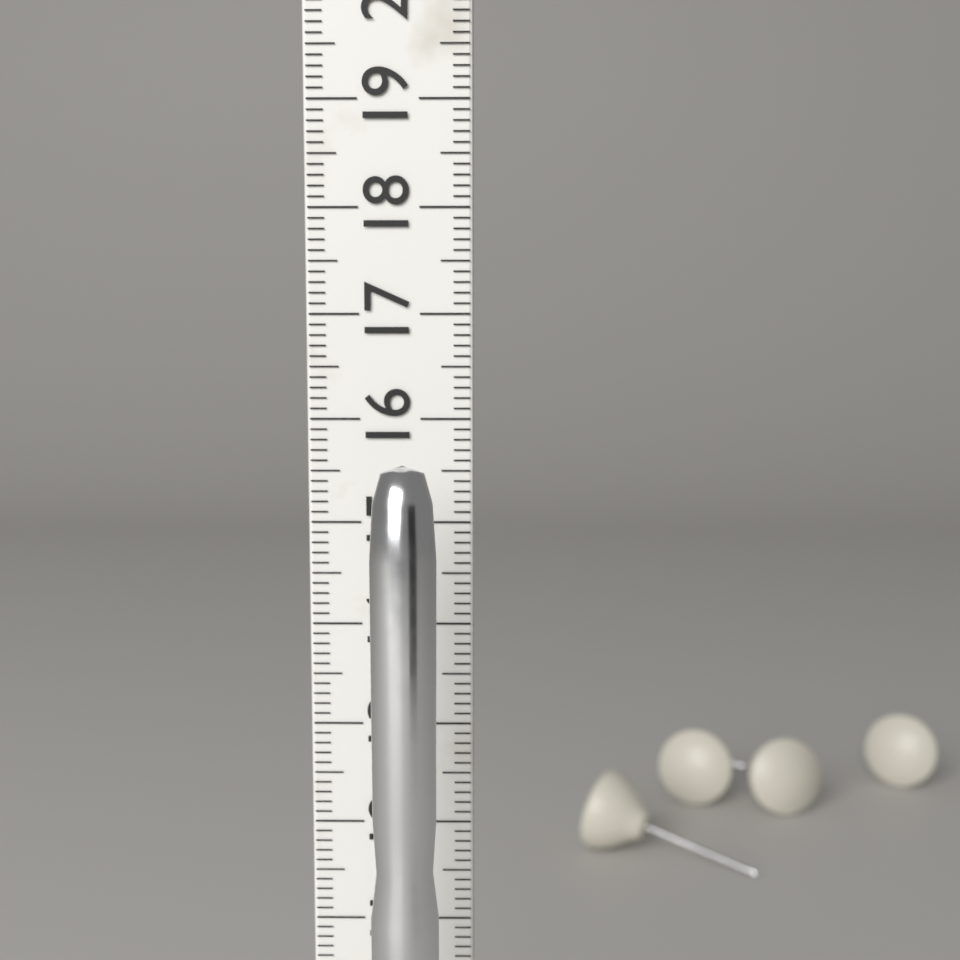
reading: 15.7 cm
